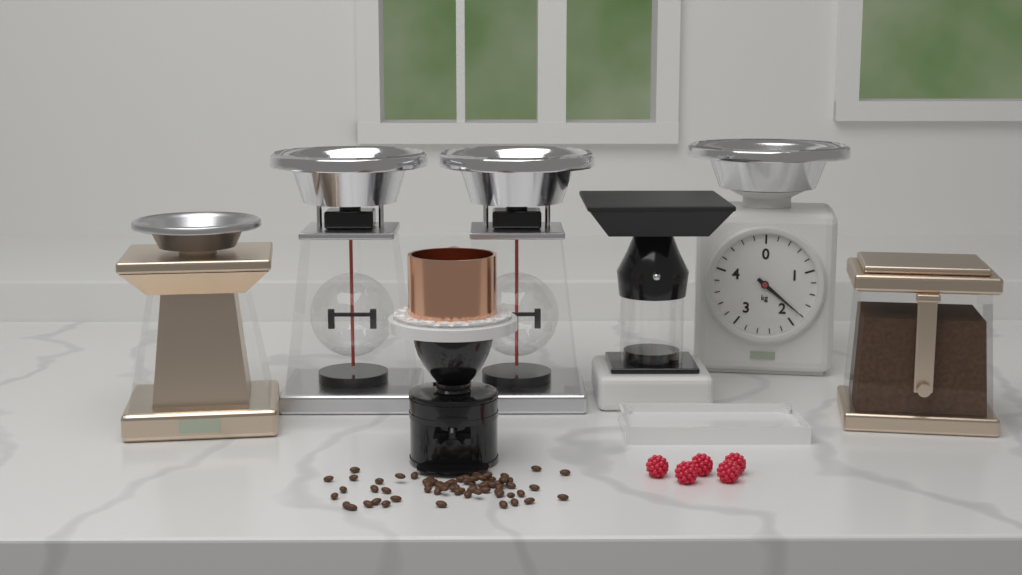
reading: 1.8 kg
